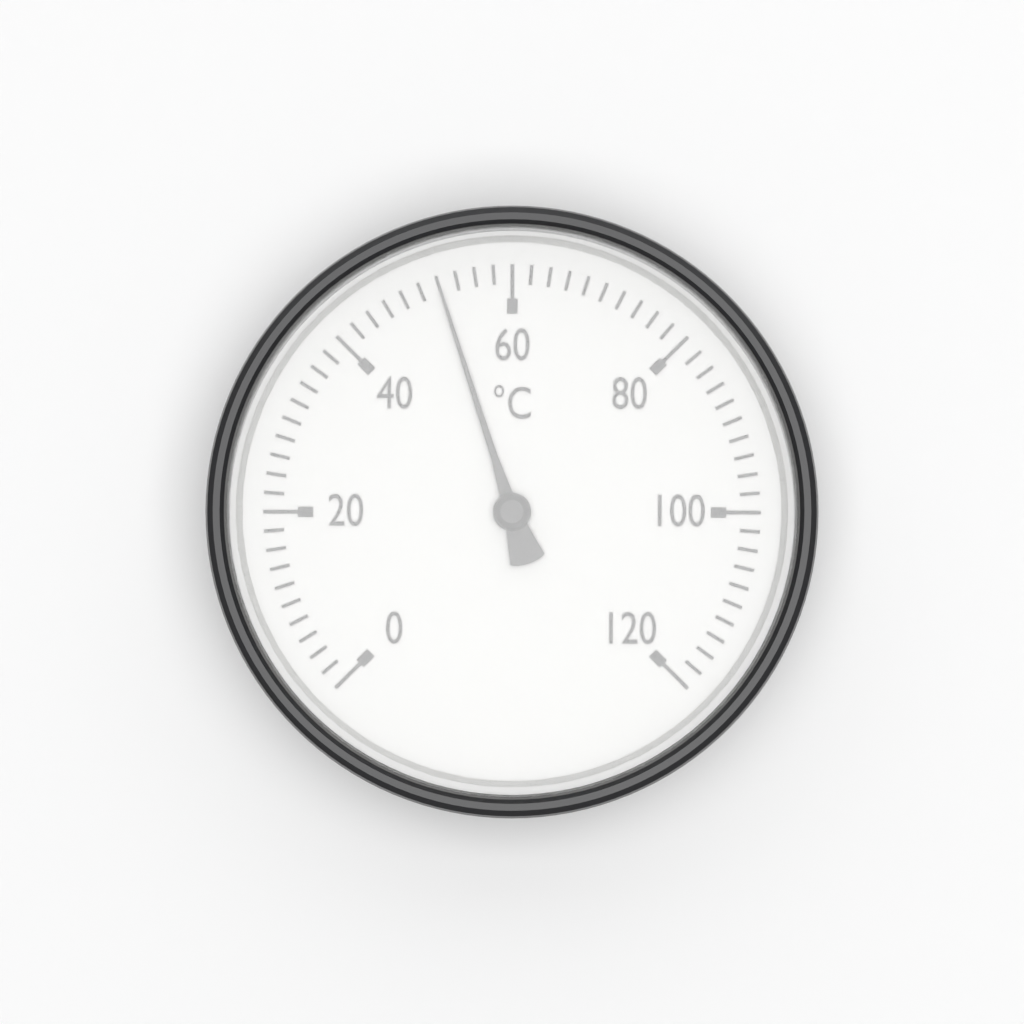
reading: 52 °C
